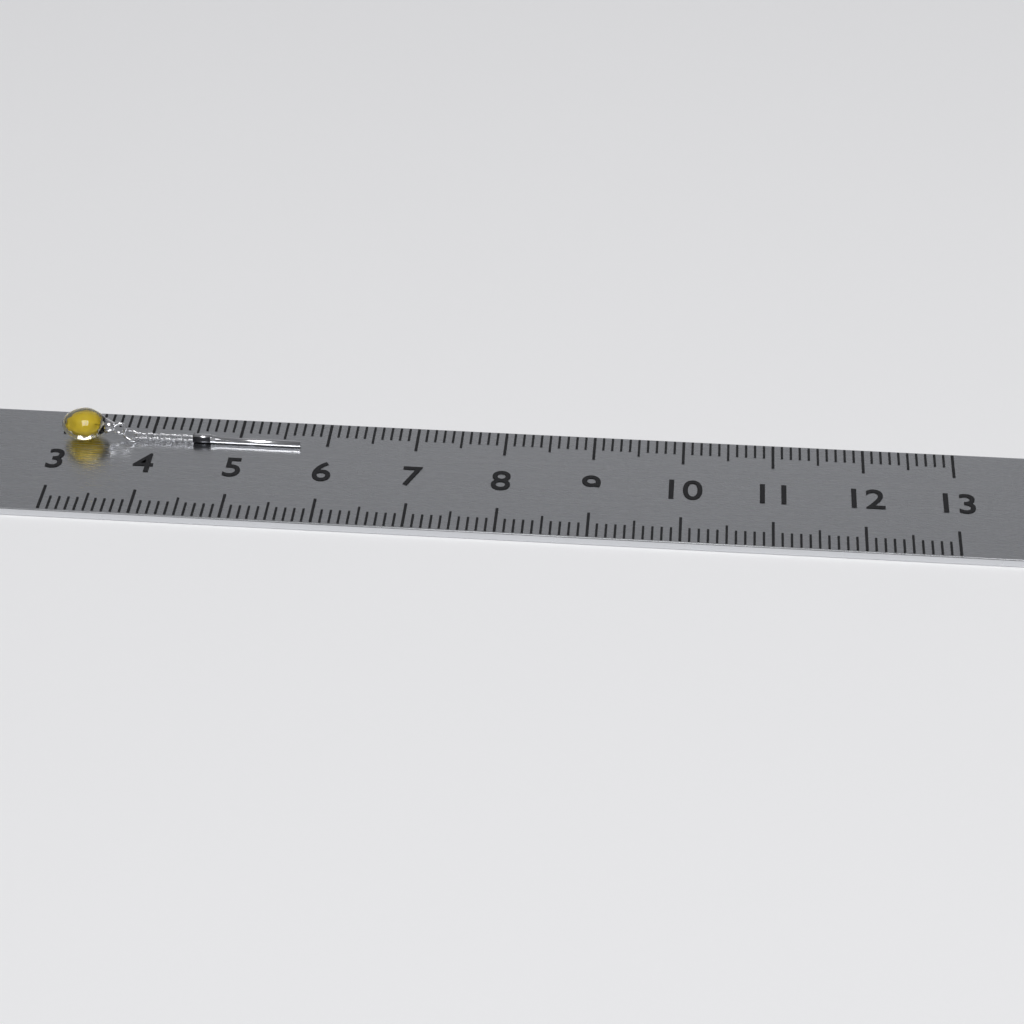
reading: 5.7 (no unit)
